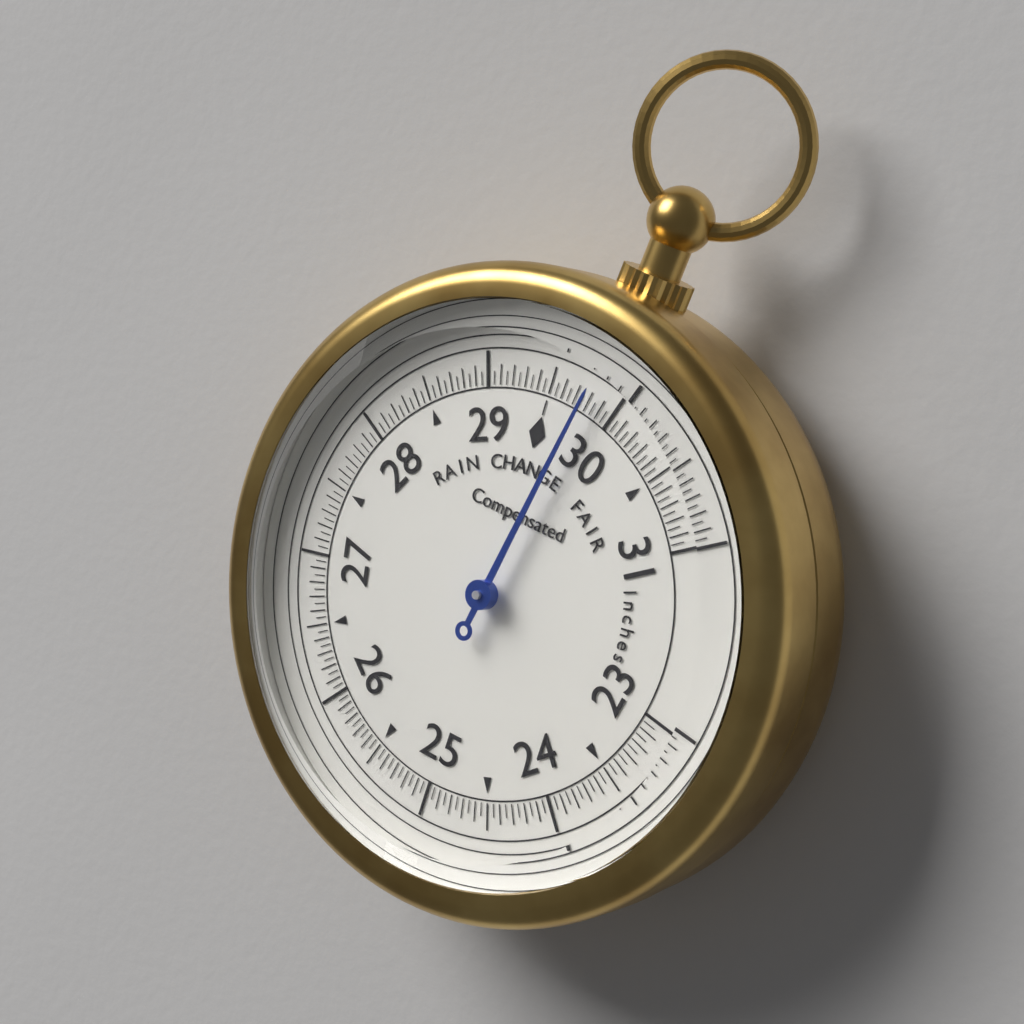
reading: 29.80 Inches
